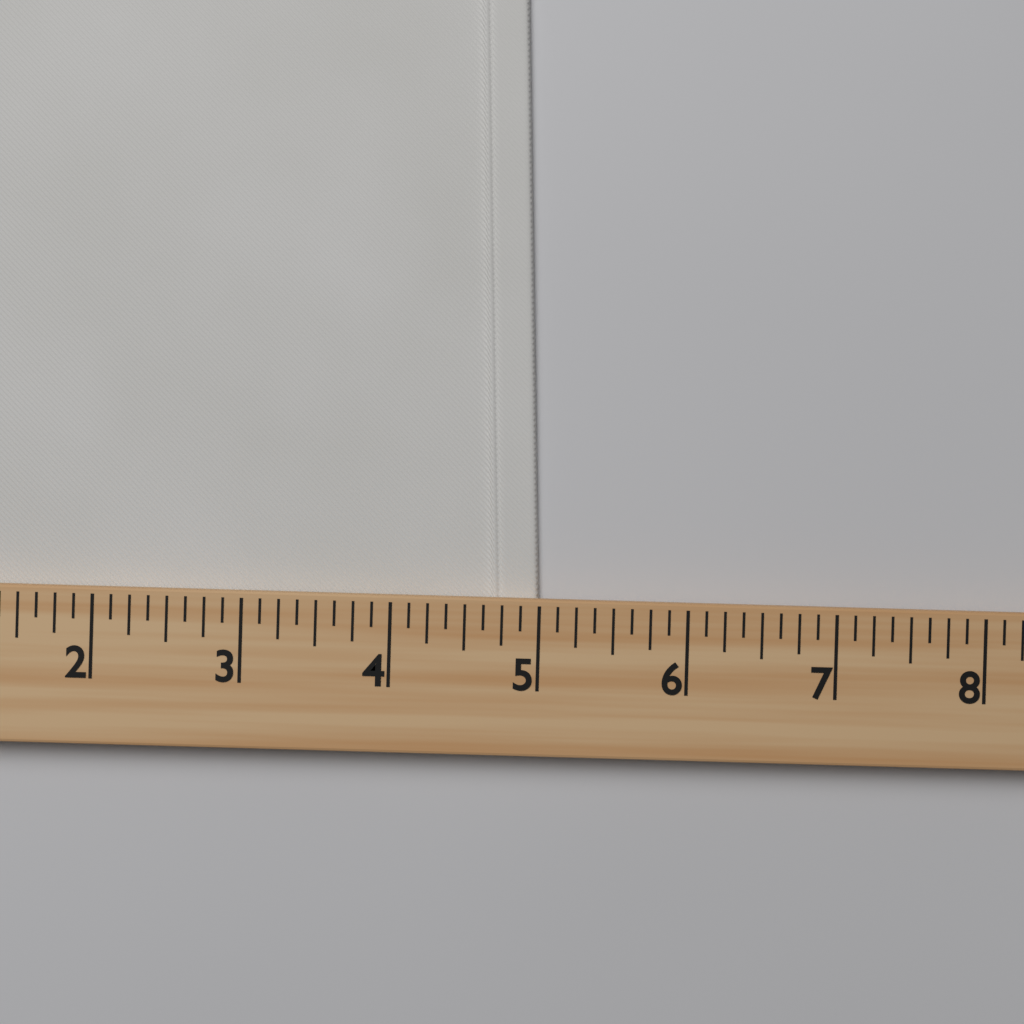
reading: 5.000 (no unit)
